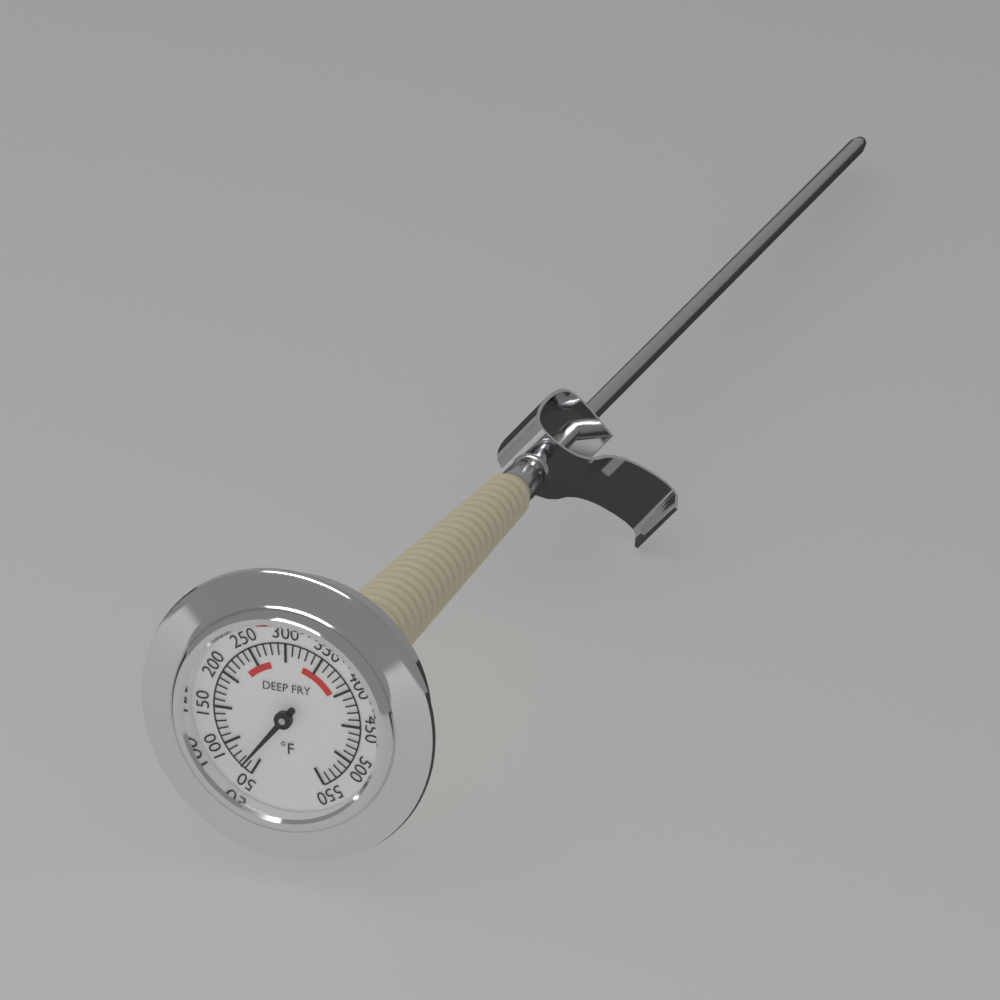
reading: 65 °F
